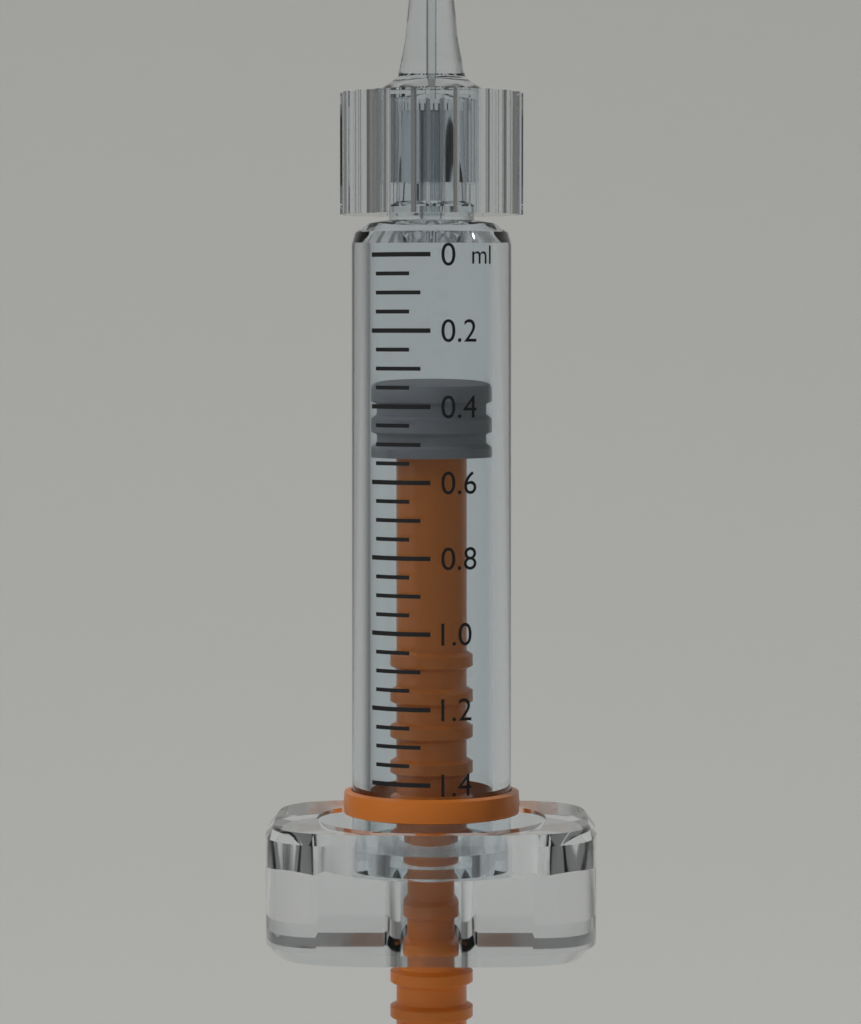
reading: 0.35 ml
